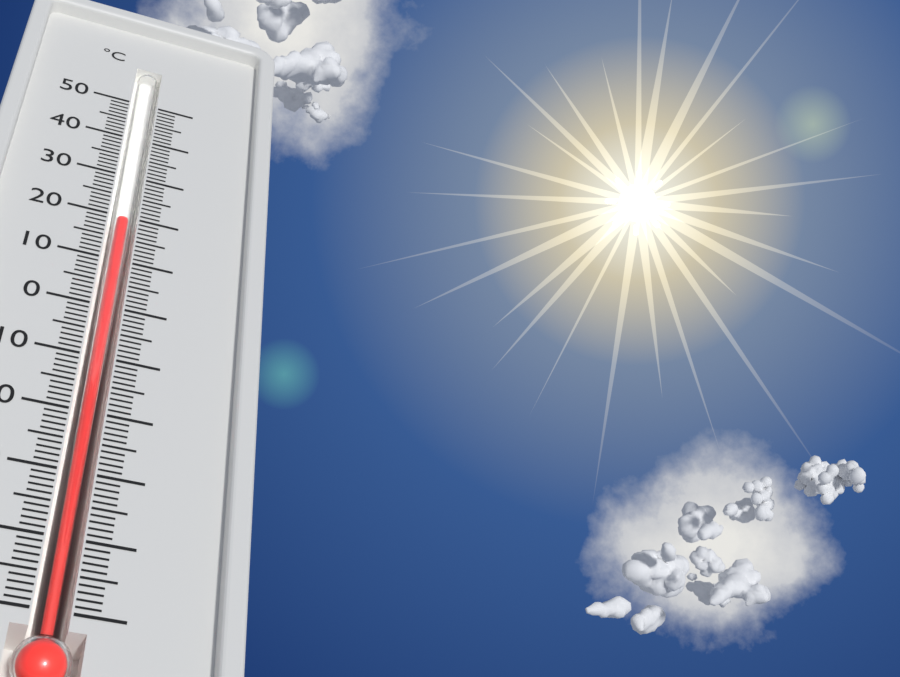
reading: 20 °C
